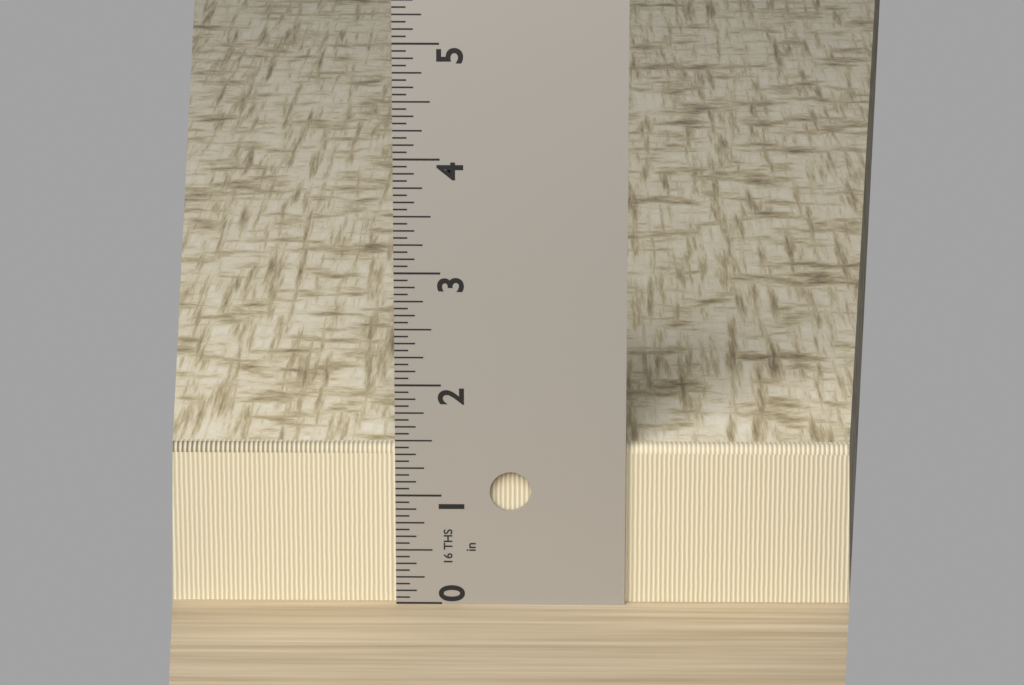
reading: 1.4375 in
